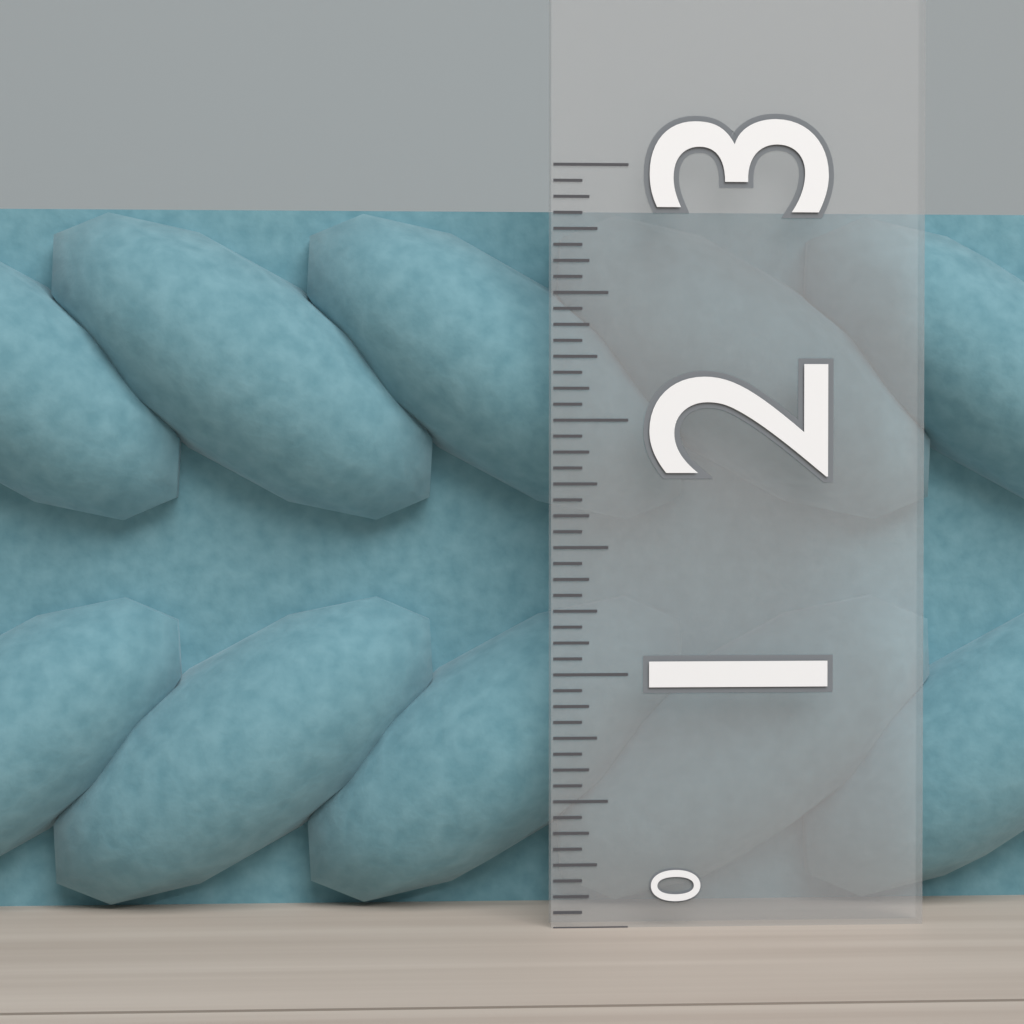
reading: 2.8750 (no unit)
